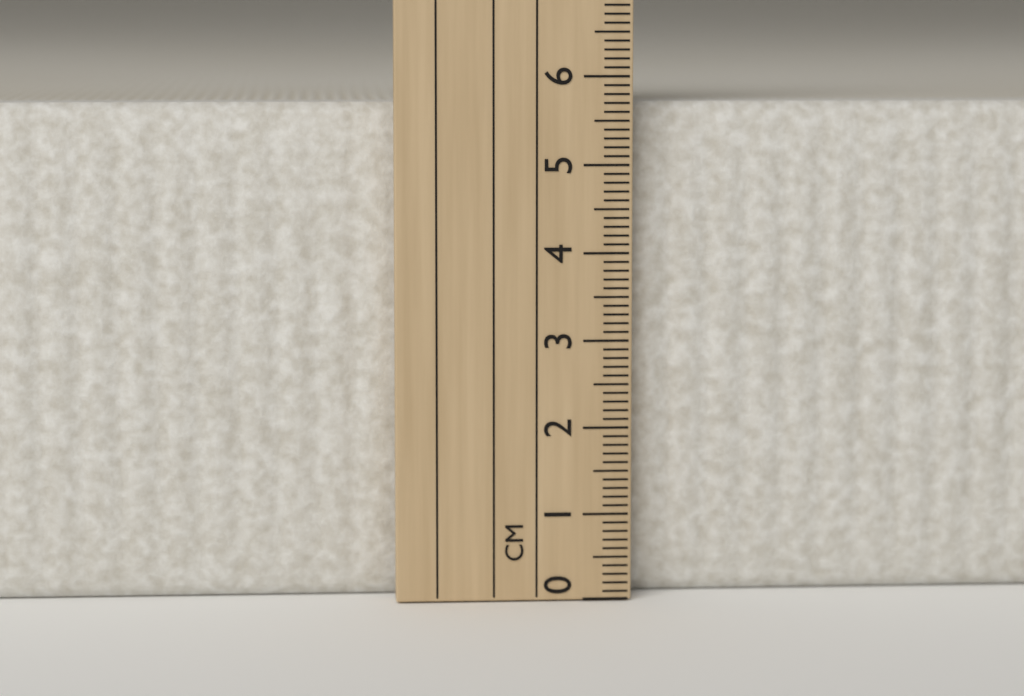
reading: 5.7 cm
